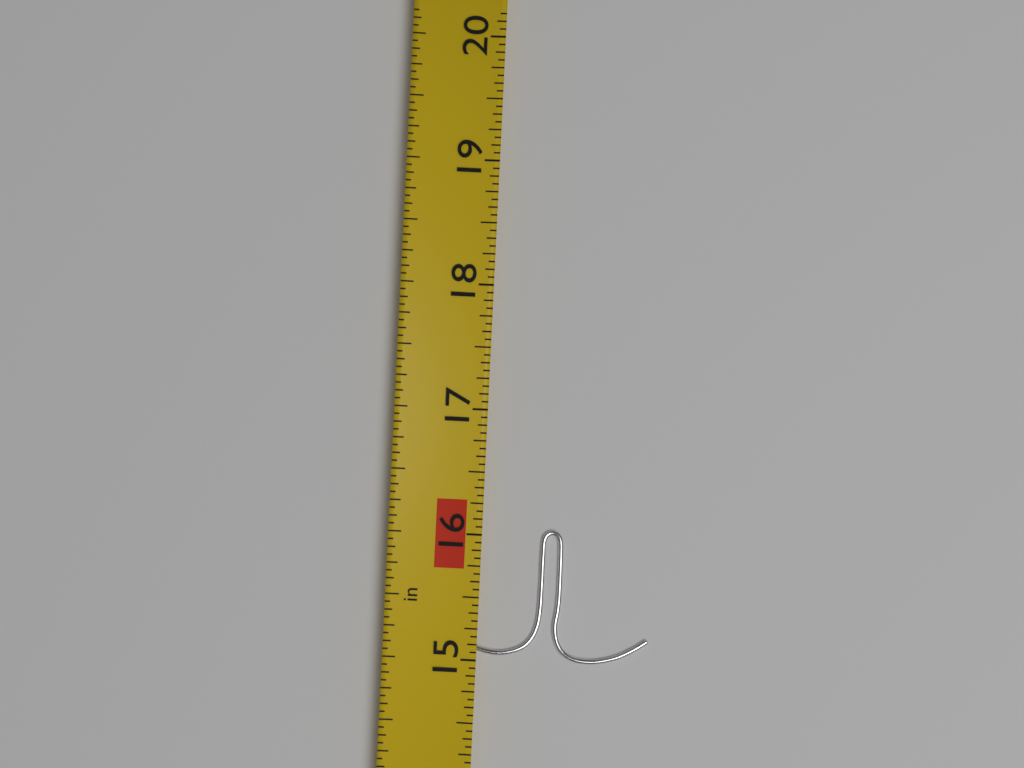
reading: 16.0625 in
